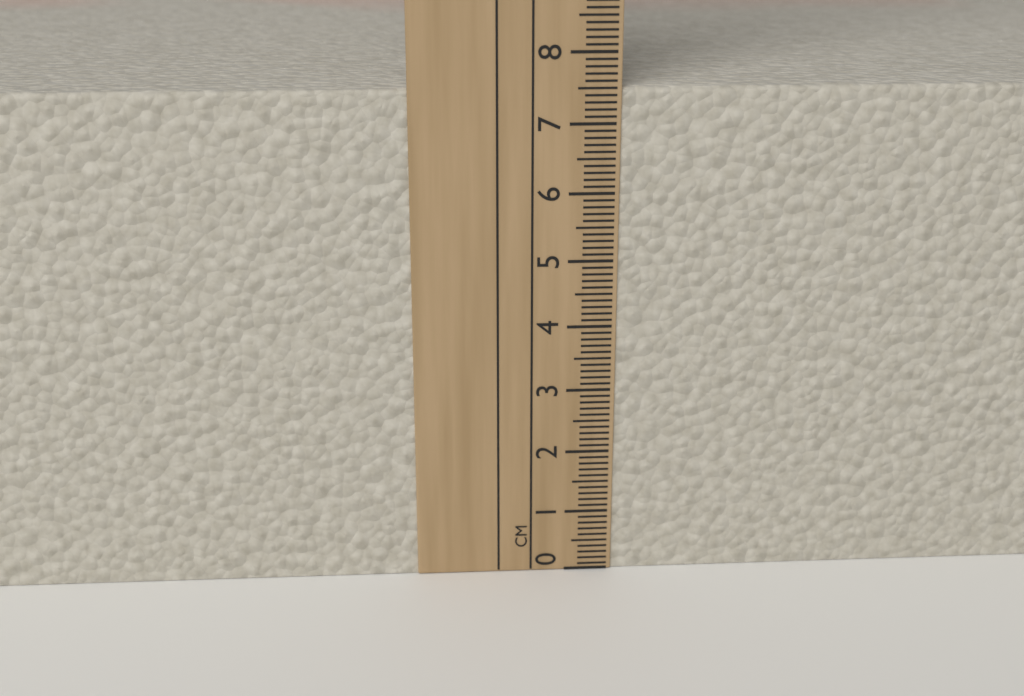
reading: 7.5 cm
